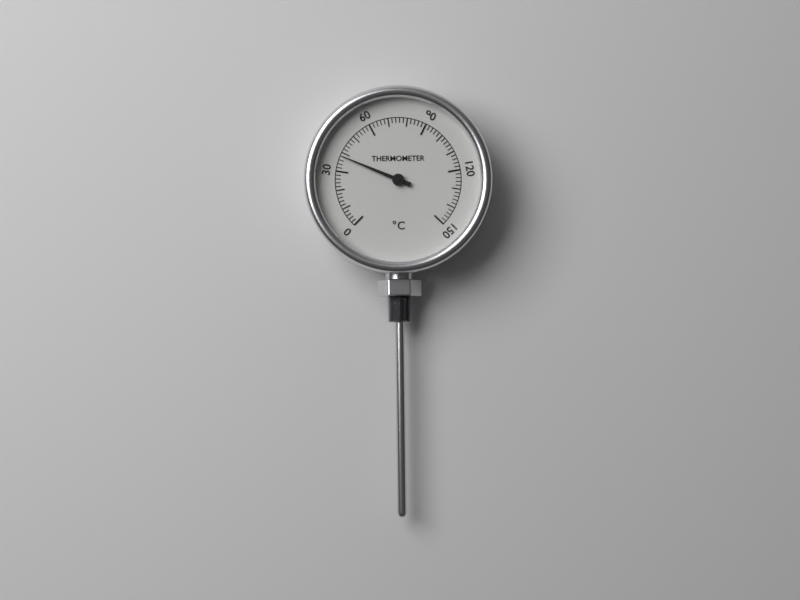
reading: 38 °C
